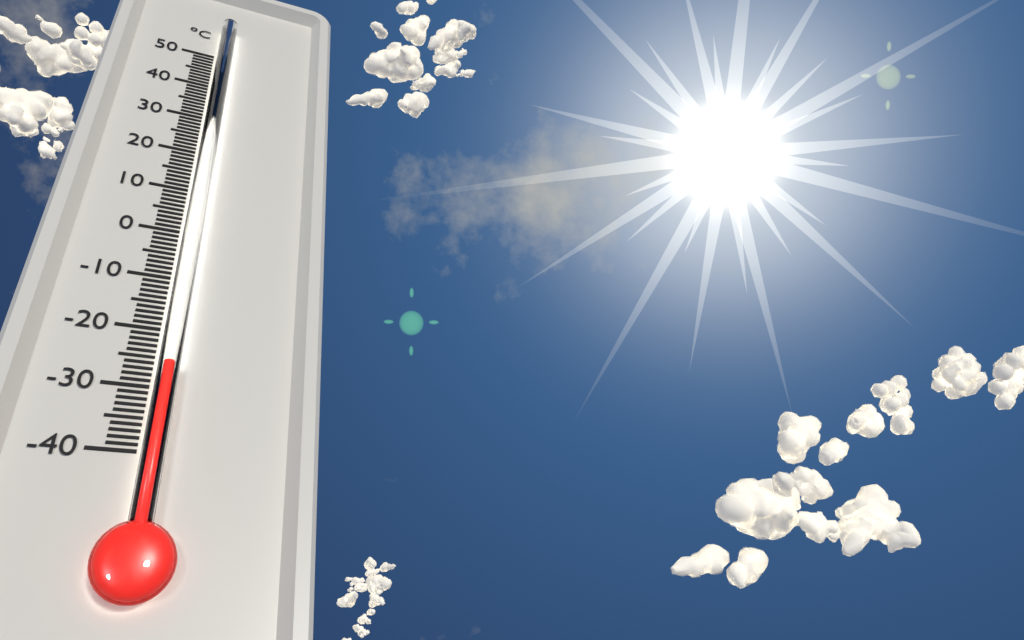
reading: -27 °C
